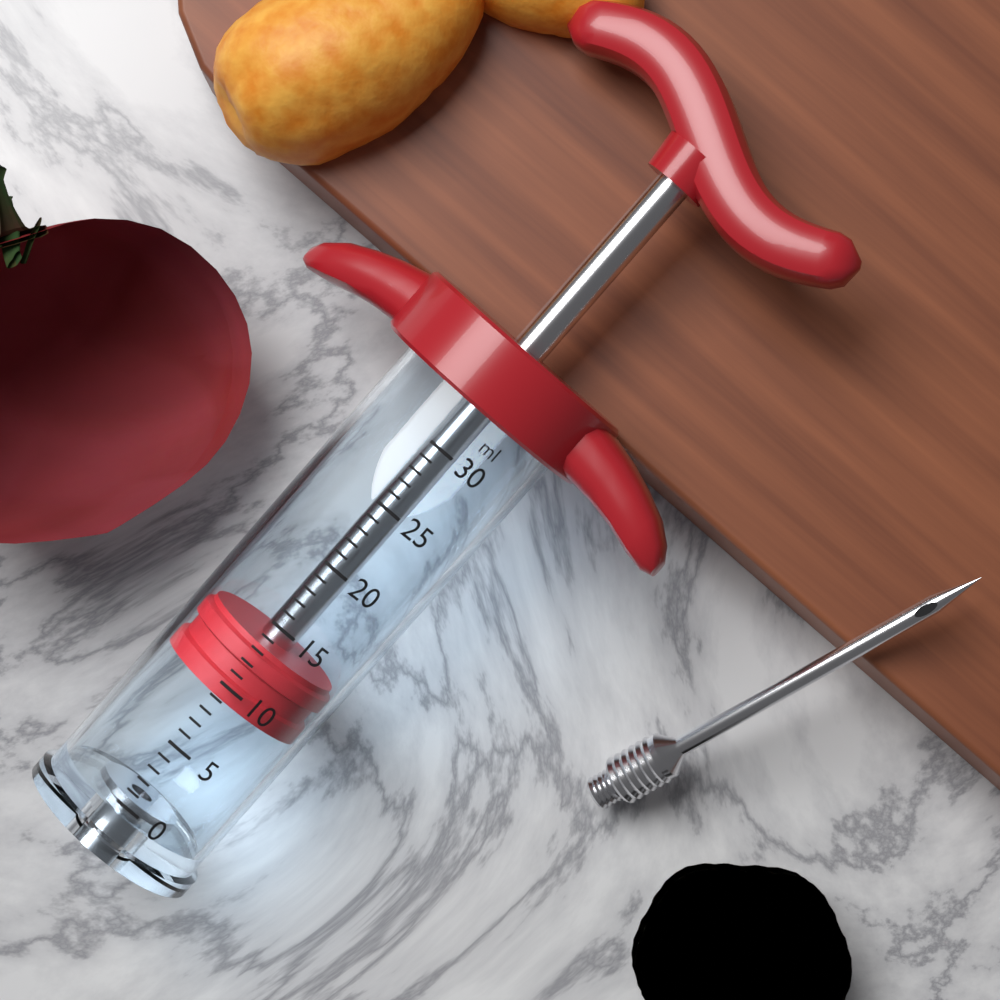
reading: 9 ml
